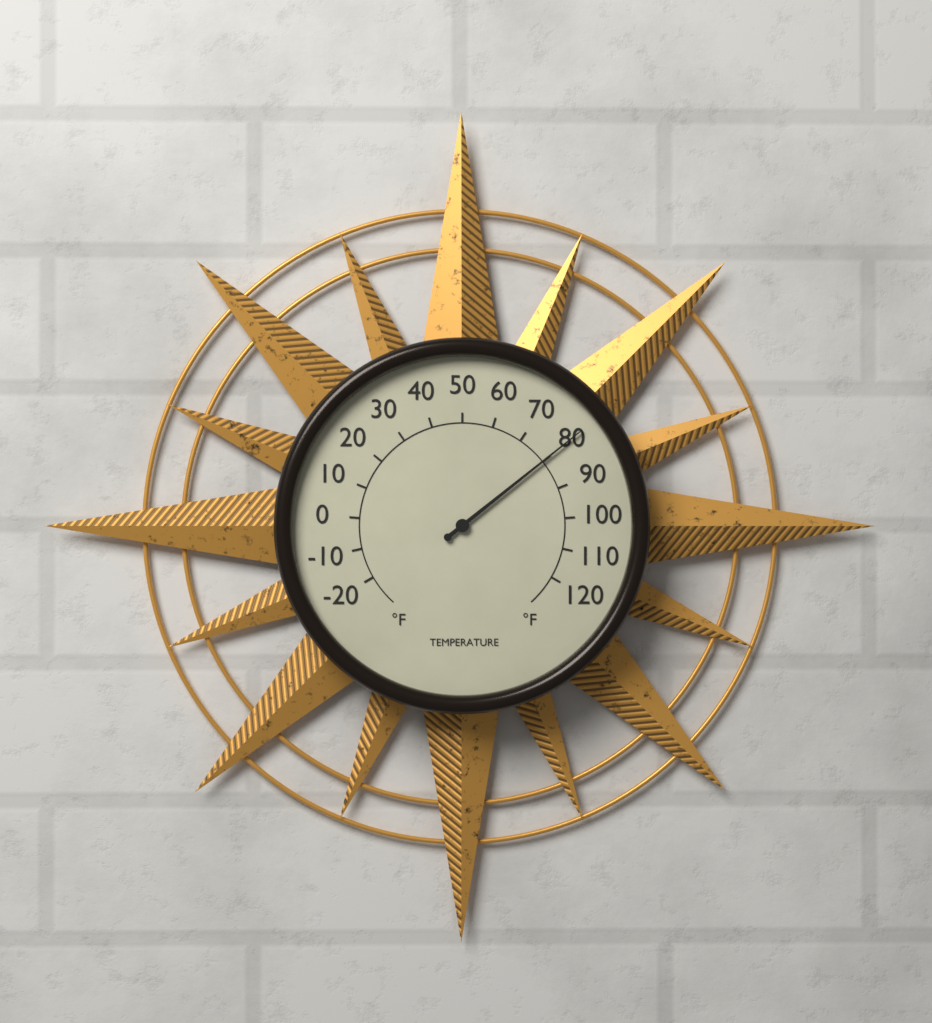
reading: 80 °F
